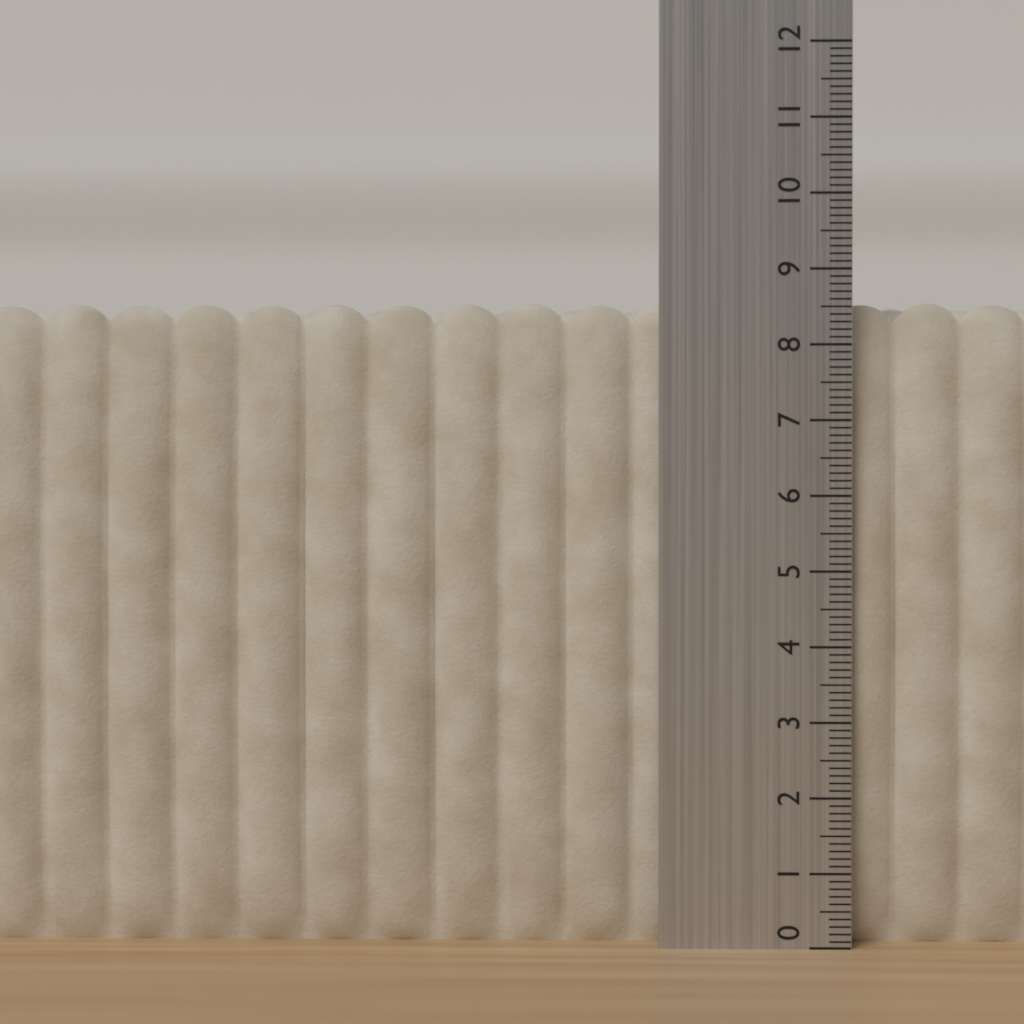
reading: 8.6 (no unit)
